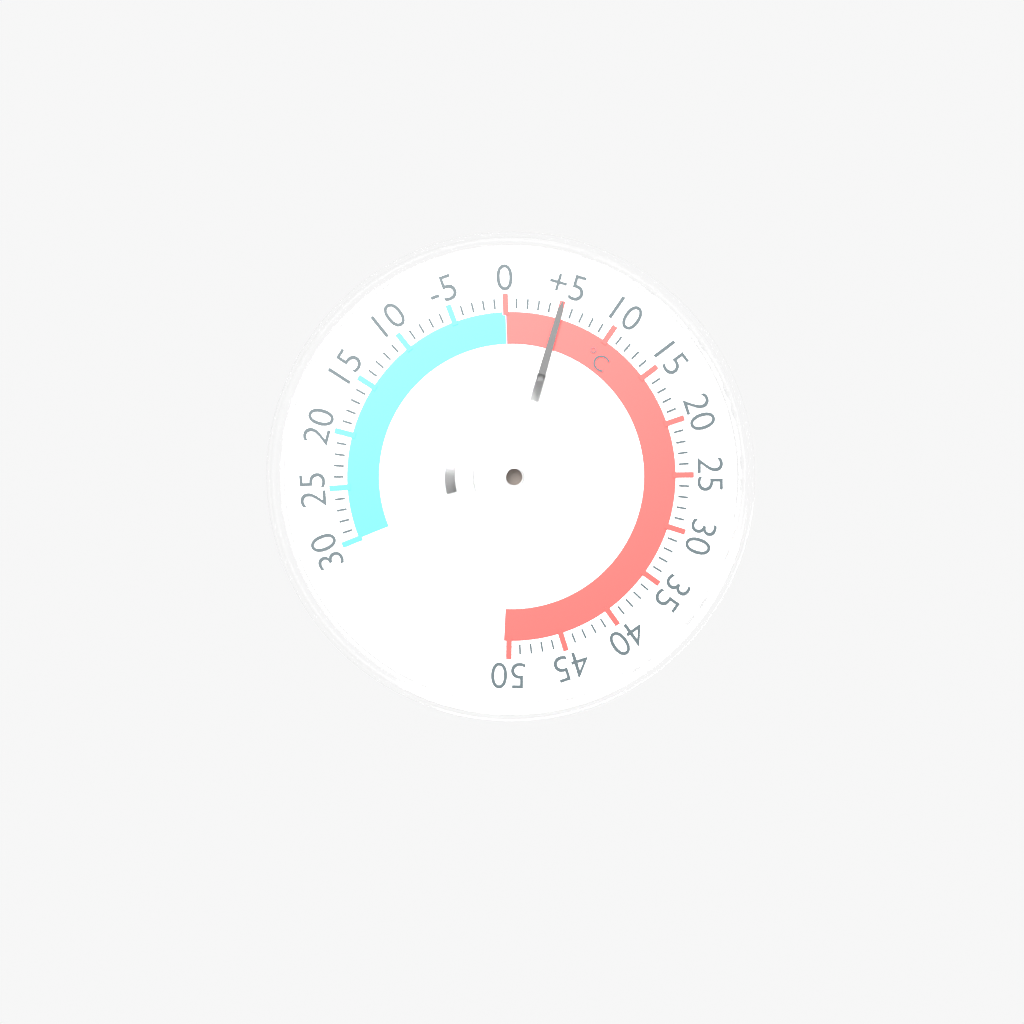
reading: 5 °C
